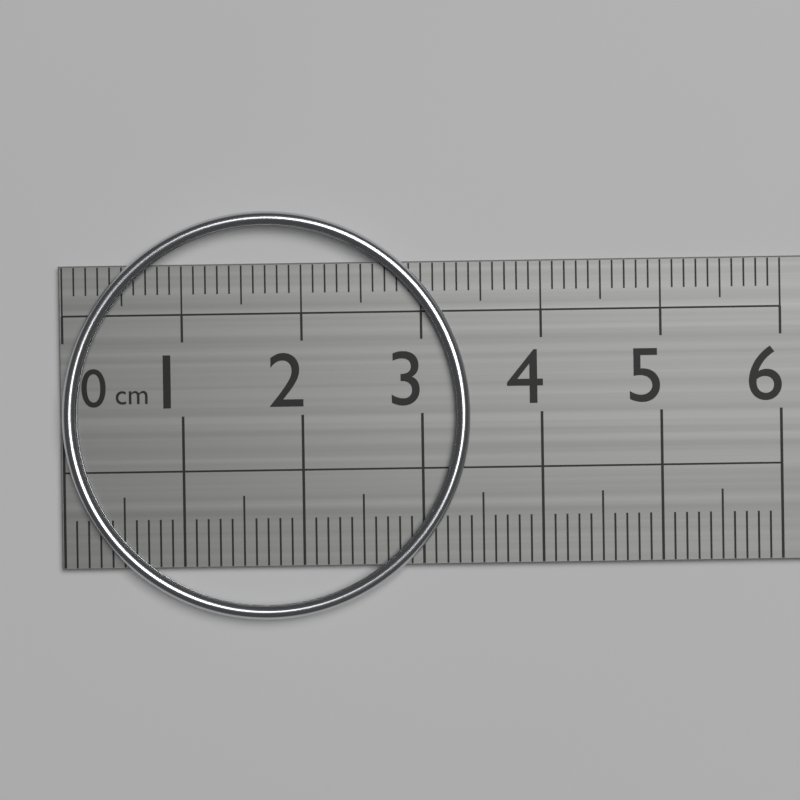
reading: 3.4 cm
